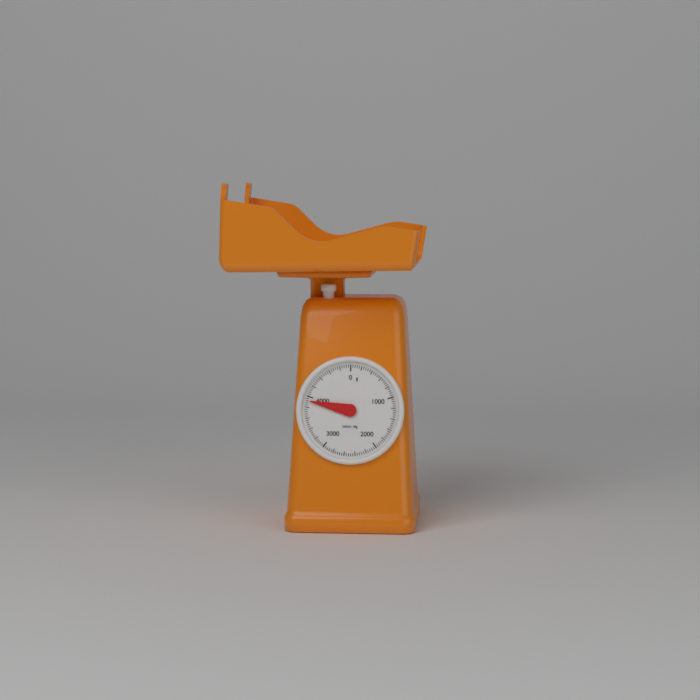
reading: 3920 g
